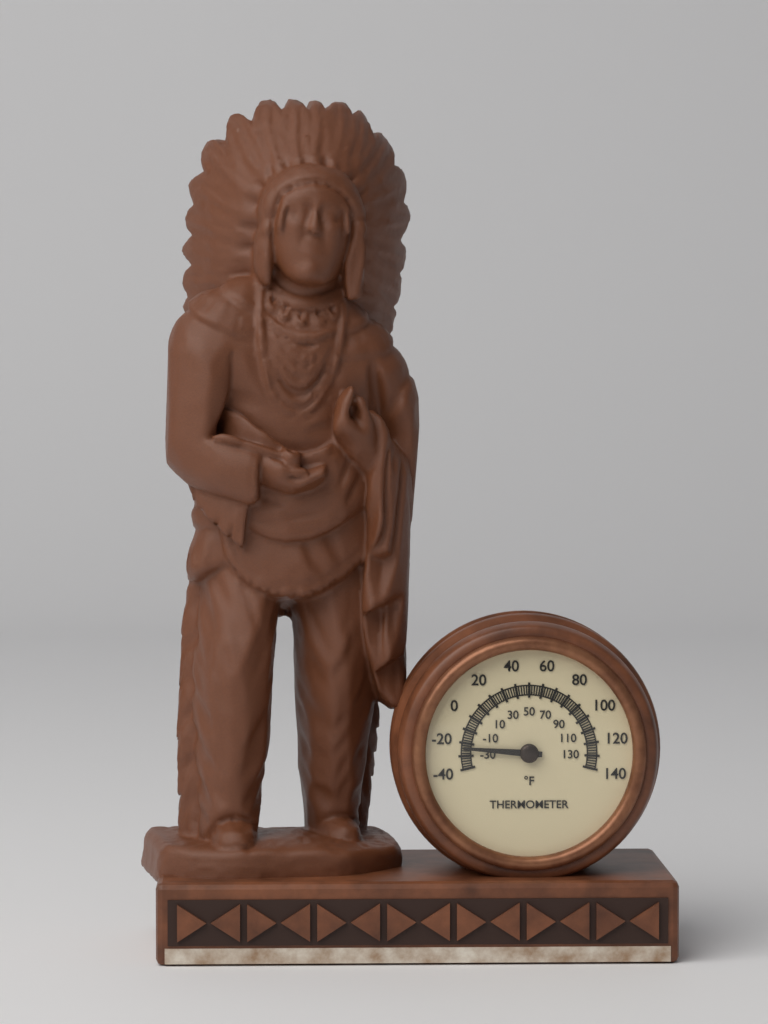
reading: -24 °F
